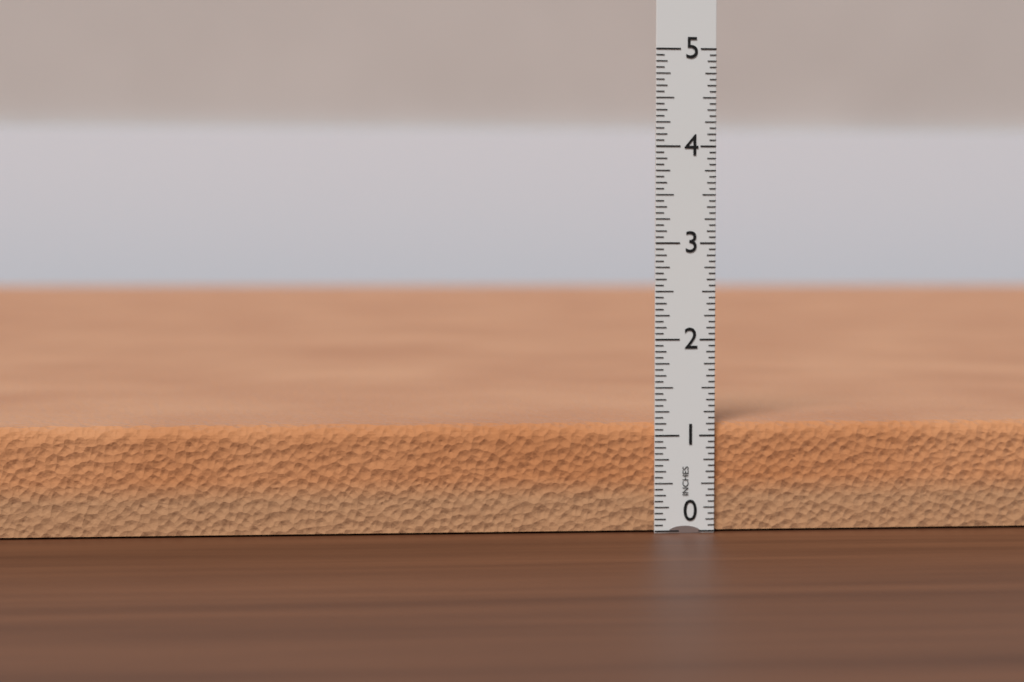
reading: 1.1250 in
